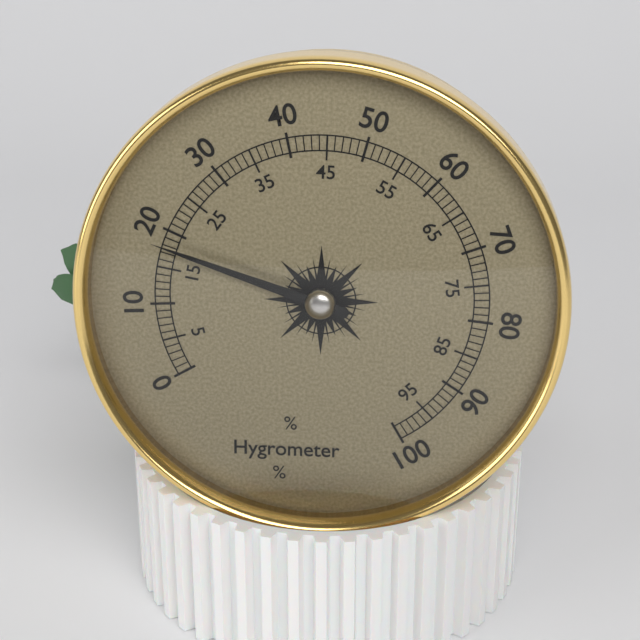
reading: 18 %
